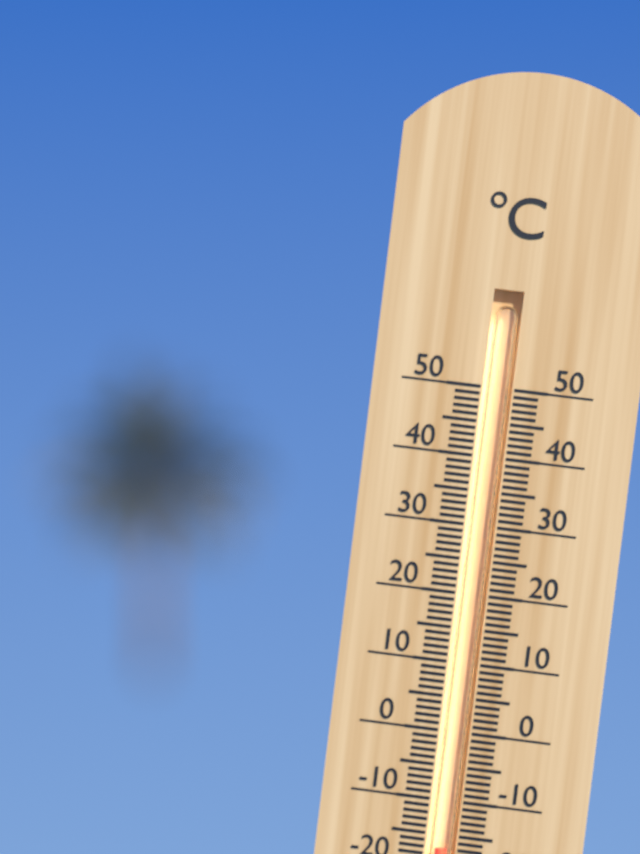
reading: -17 °C
